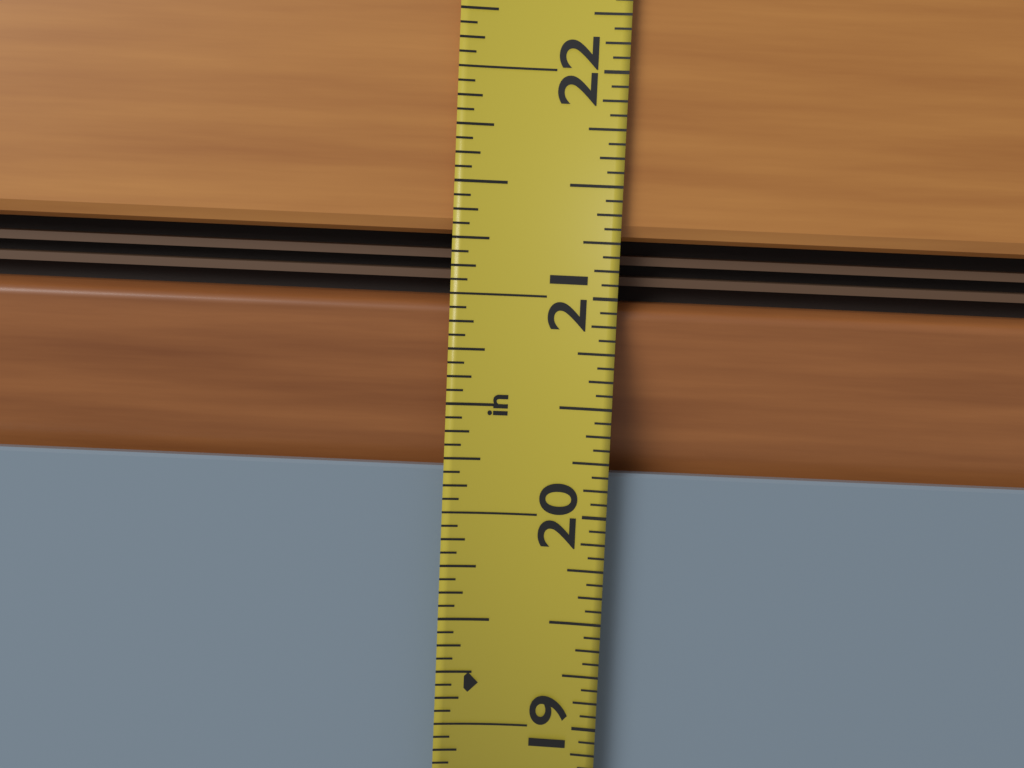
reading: 20.1875 in
